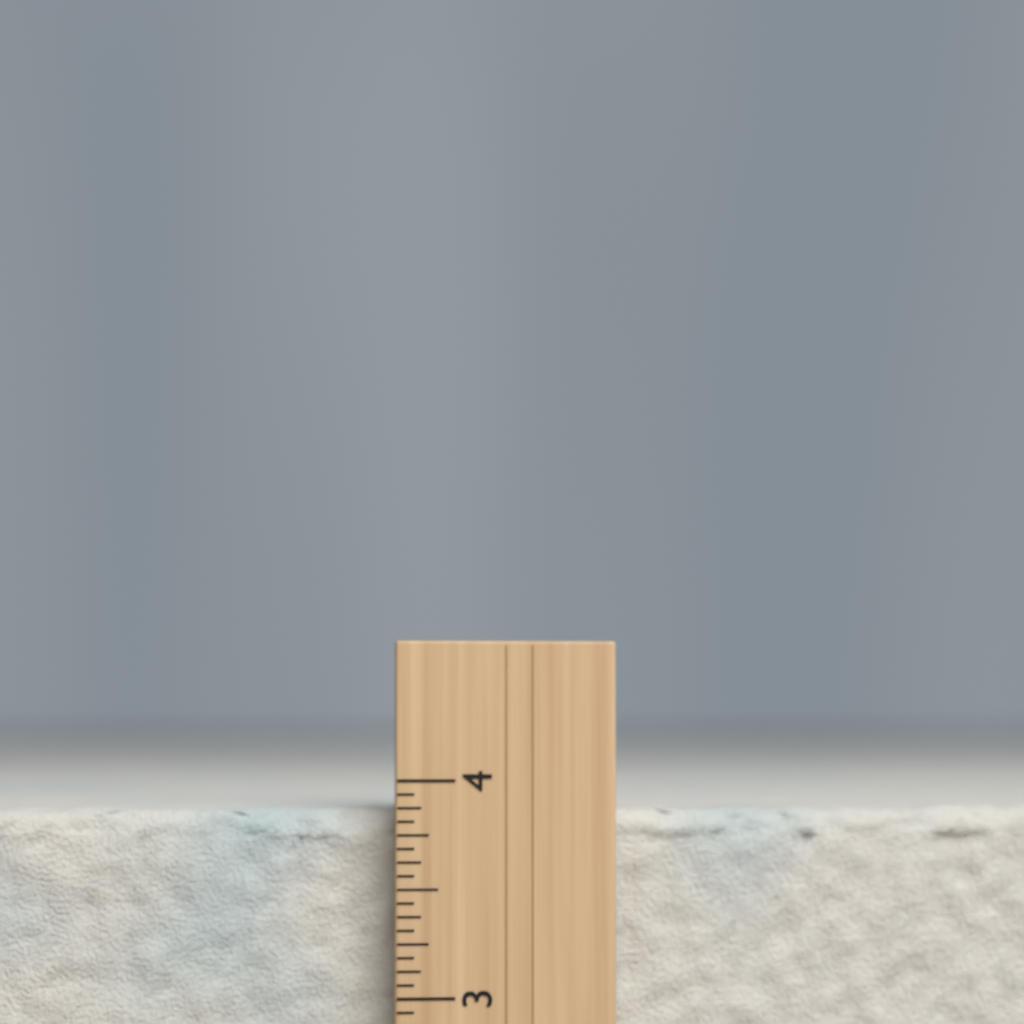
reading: 3.8750 inch
